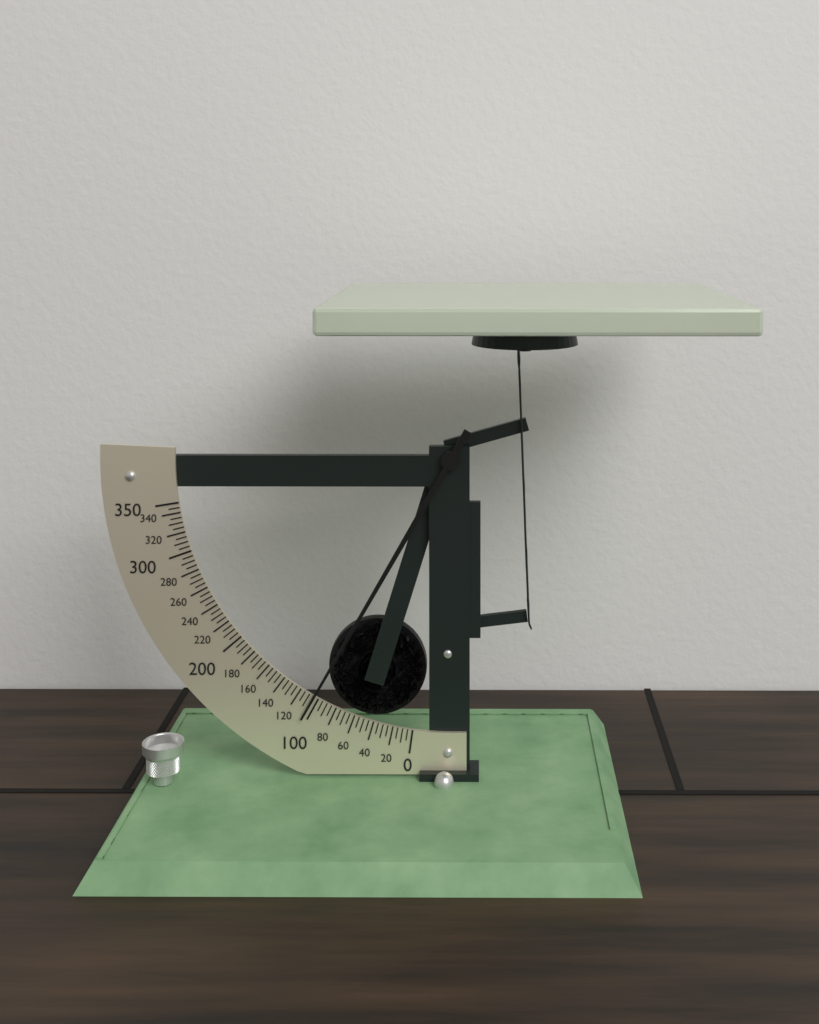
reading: 105 (no unit)
